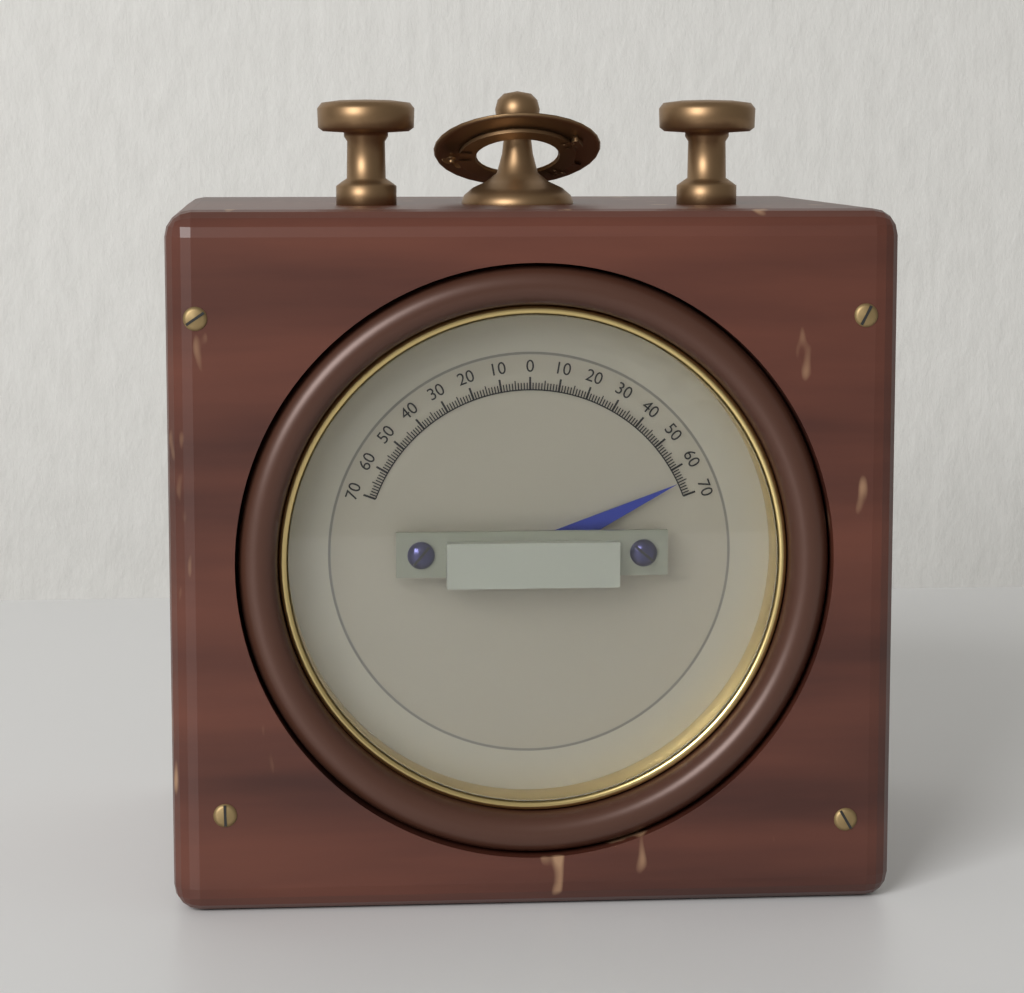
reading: 65 (no unit)
